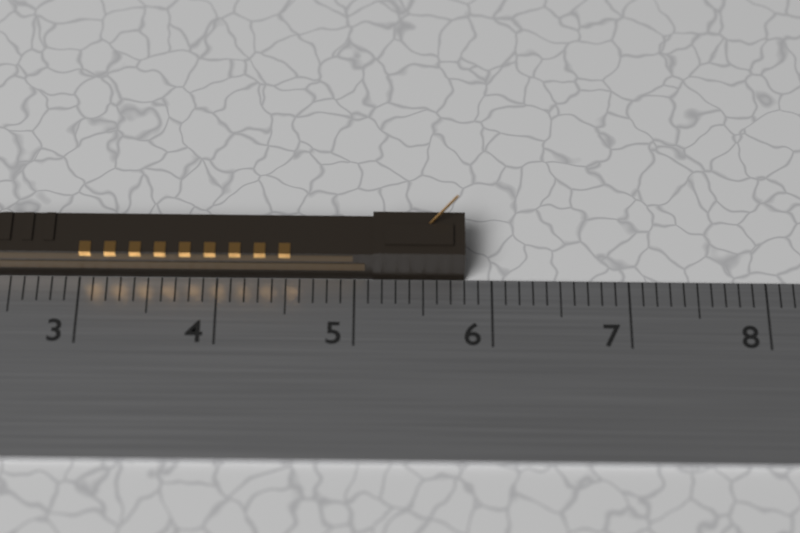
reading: 5.8 cm
